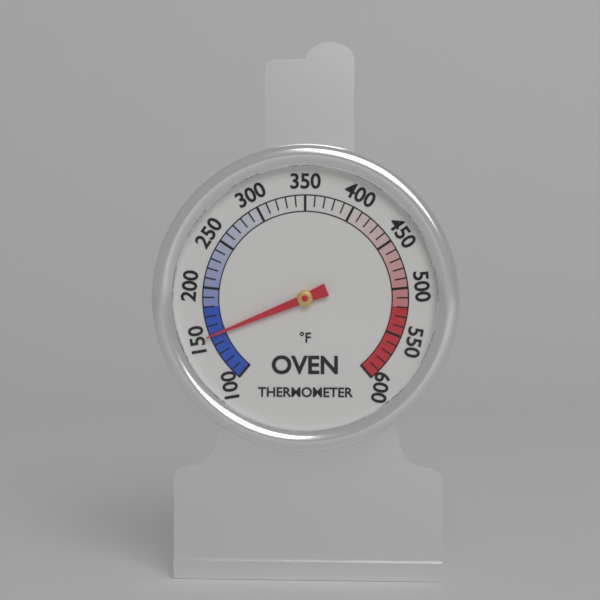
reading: 150 °F
